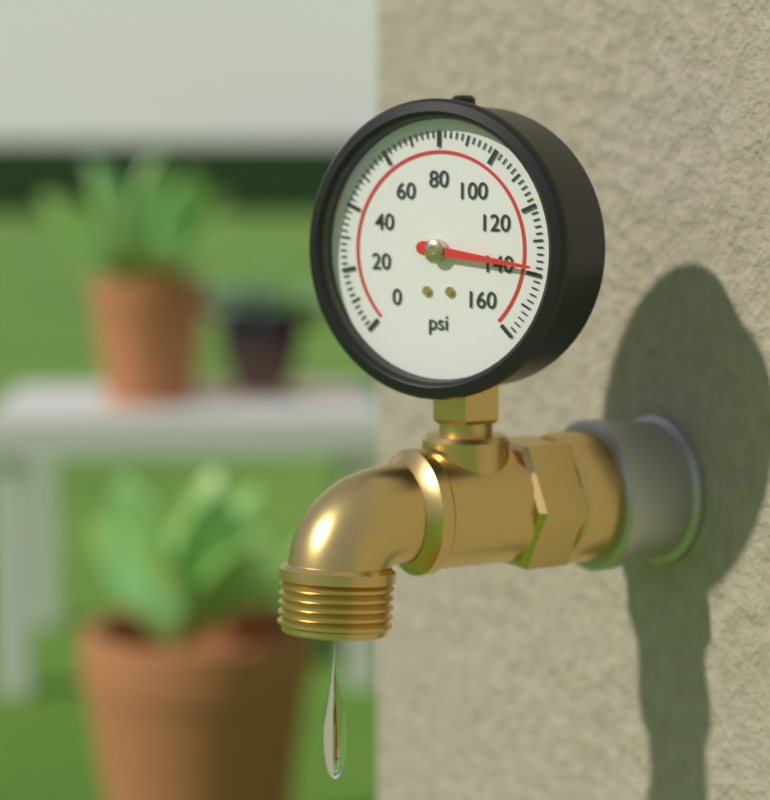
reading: 138 psi
